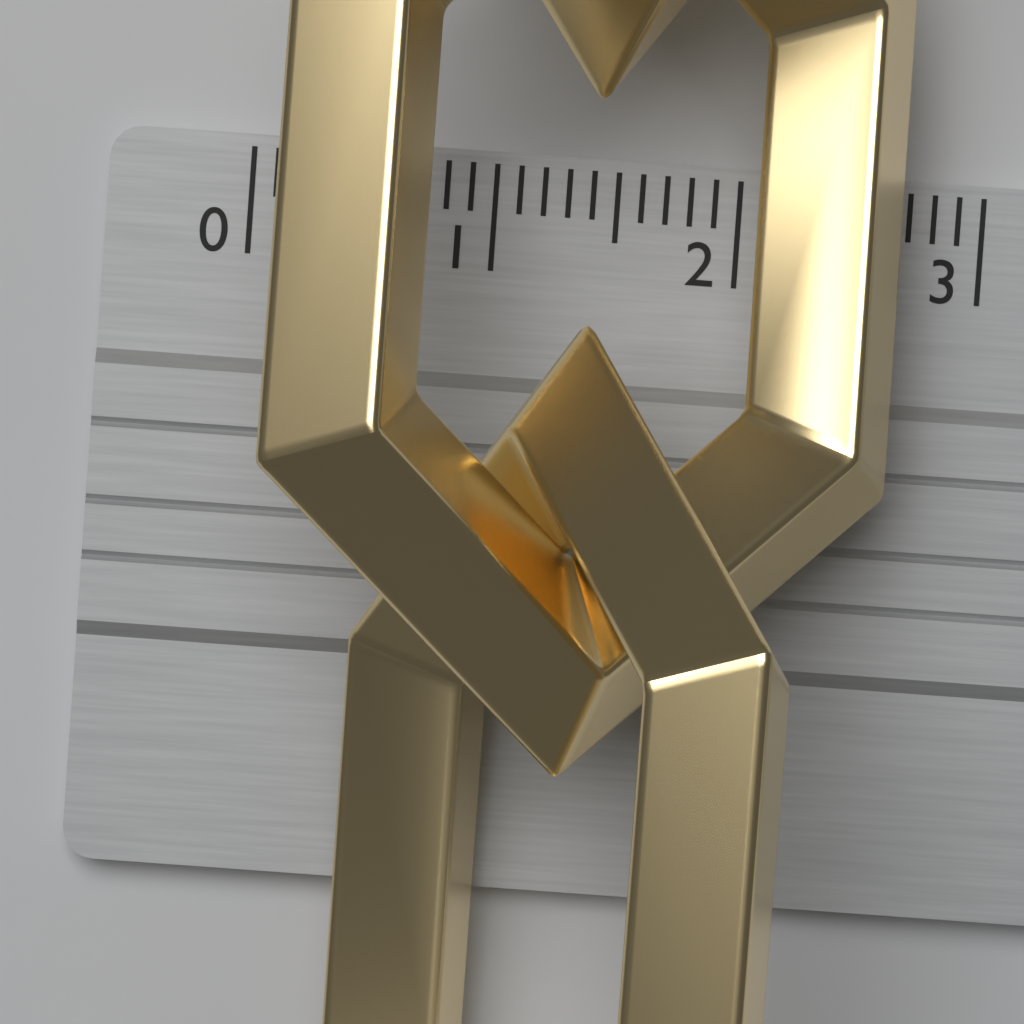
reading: 2.8 cm
